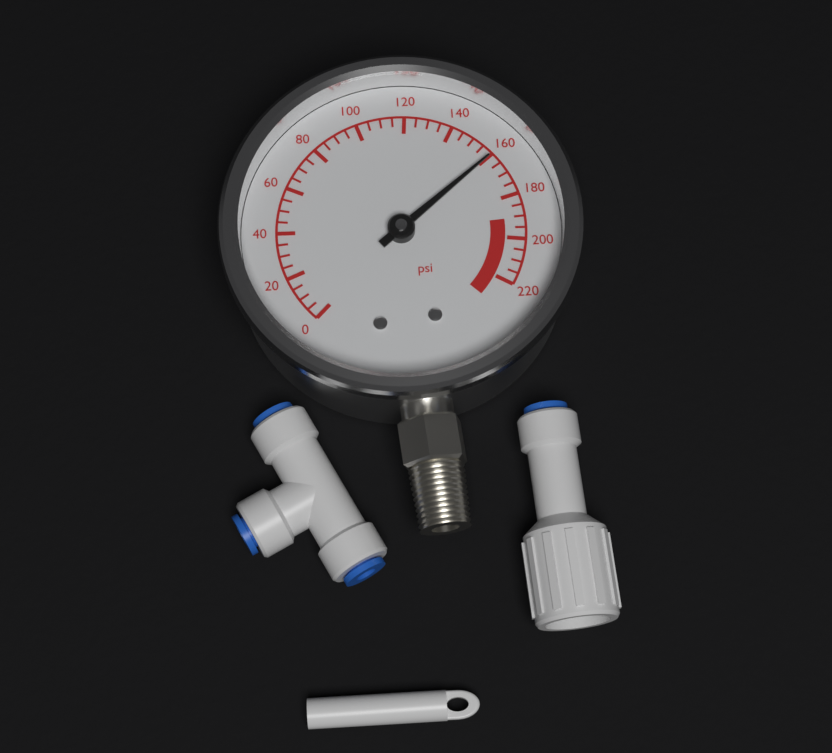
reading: 160 psi
